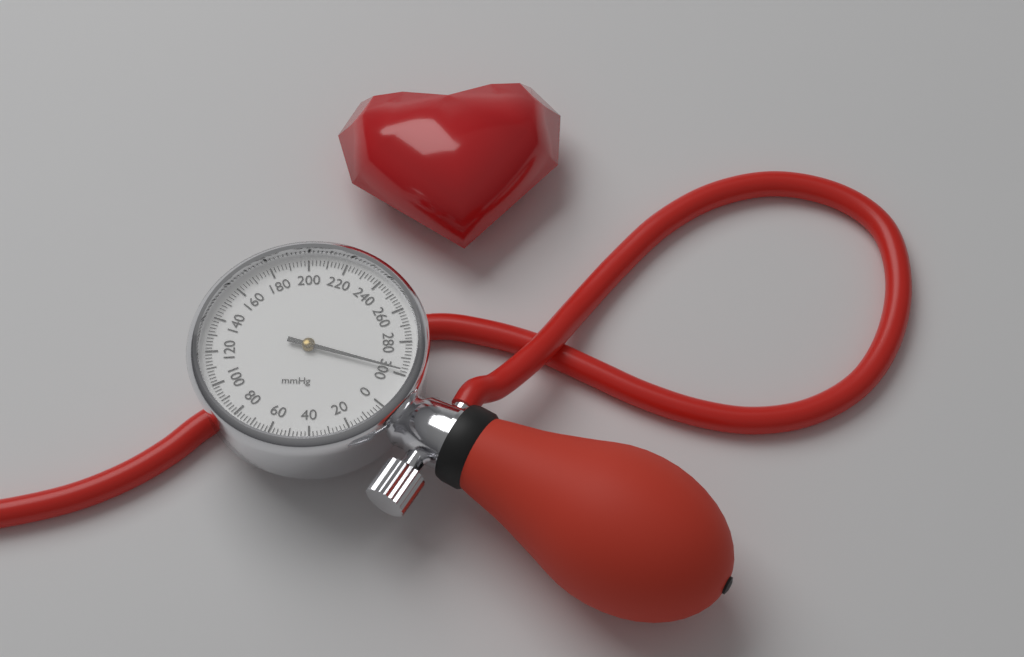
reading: 298 mmHg
